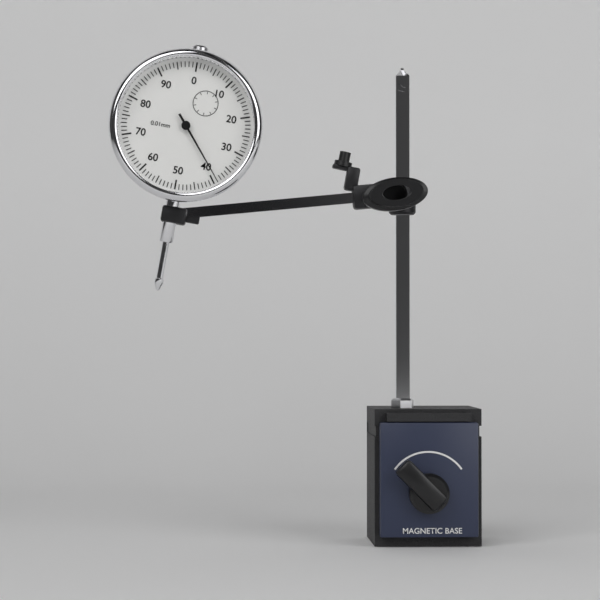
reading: 0.39 mm
